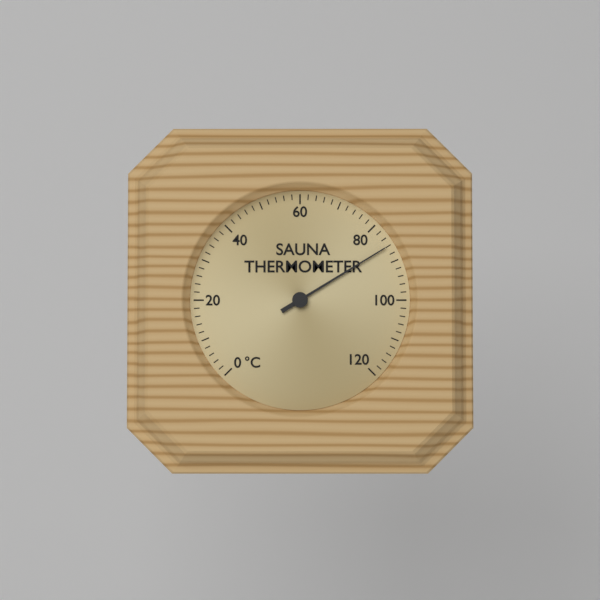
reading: 86 °C
